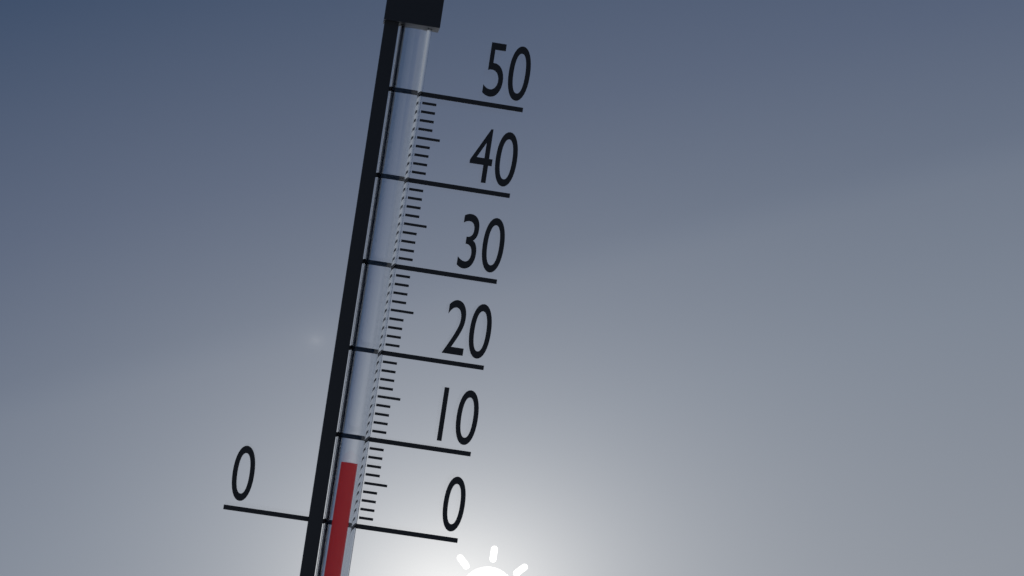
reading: 7 (no unit)
